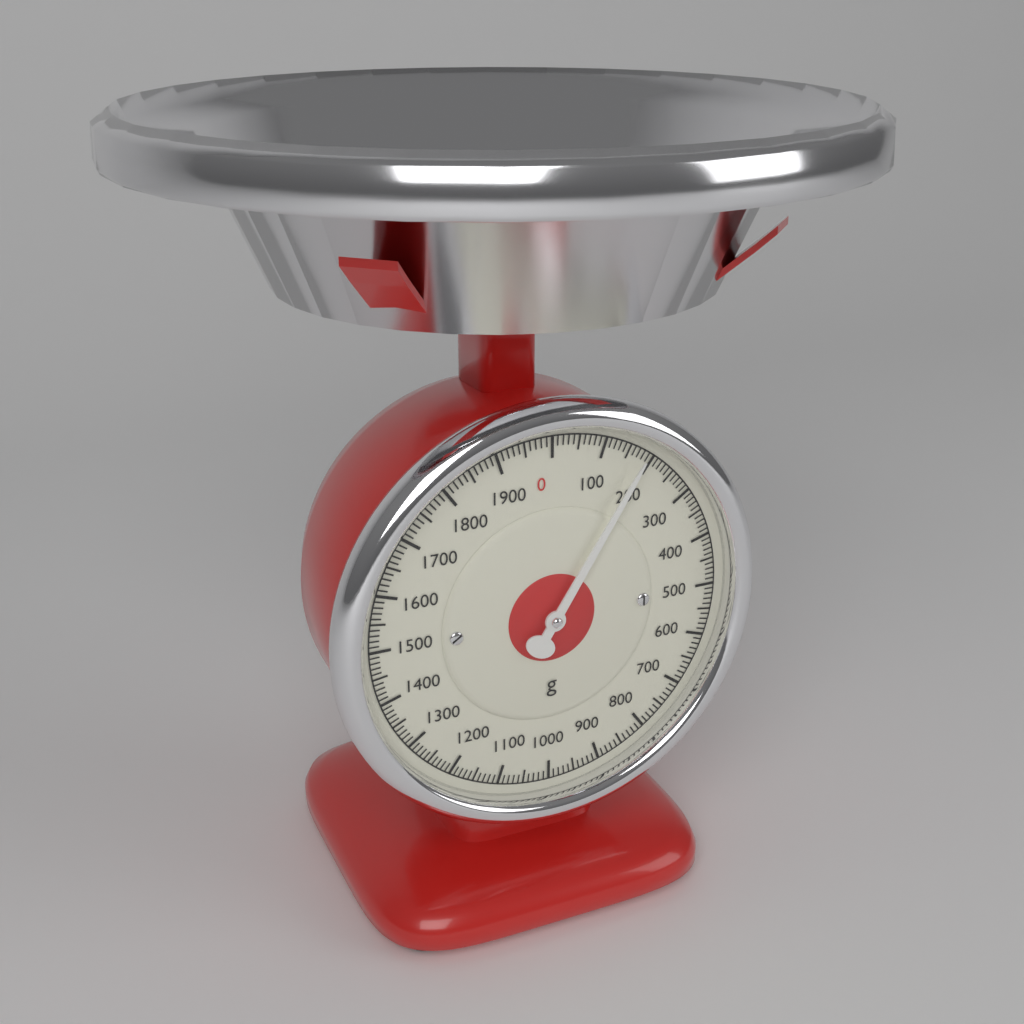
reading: 180 g
